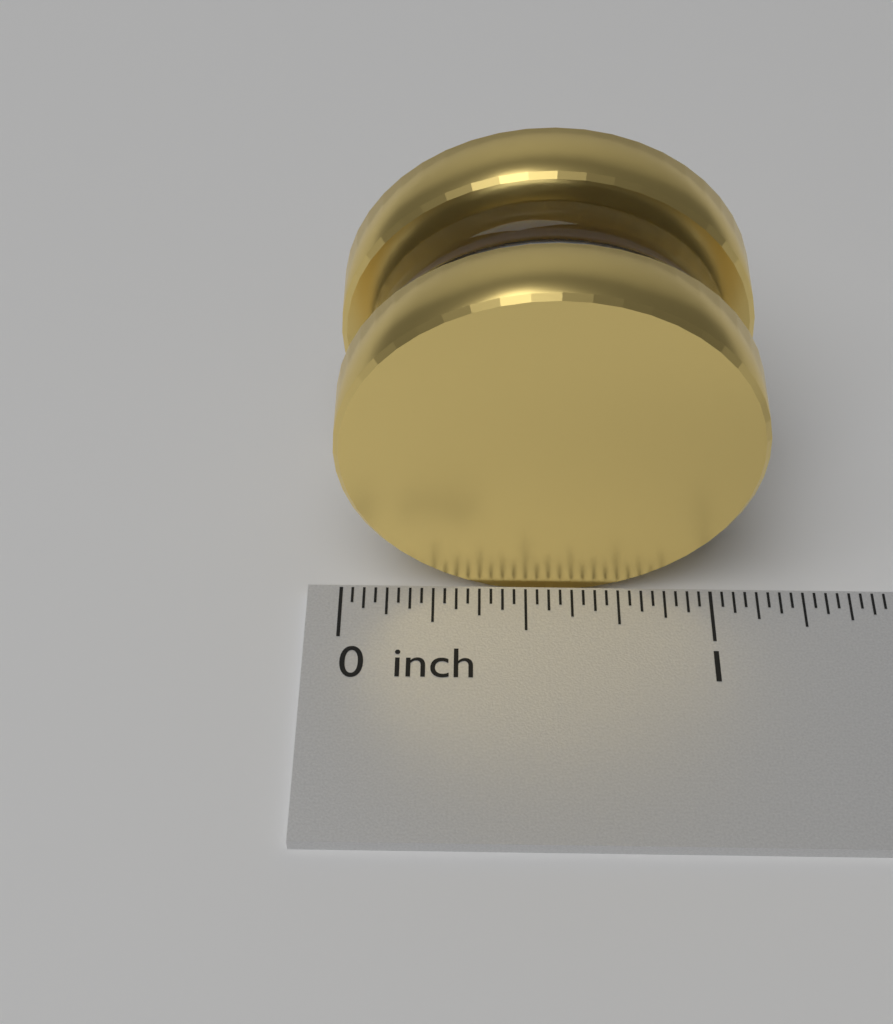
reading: 1.09375 inch
